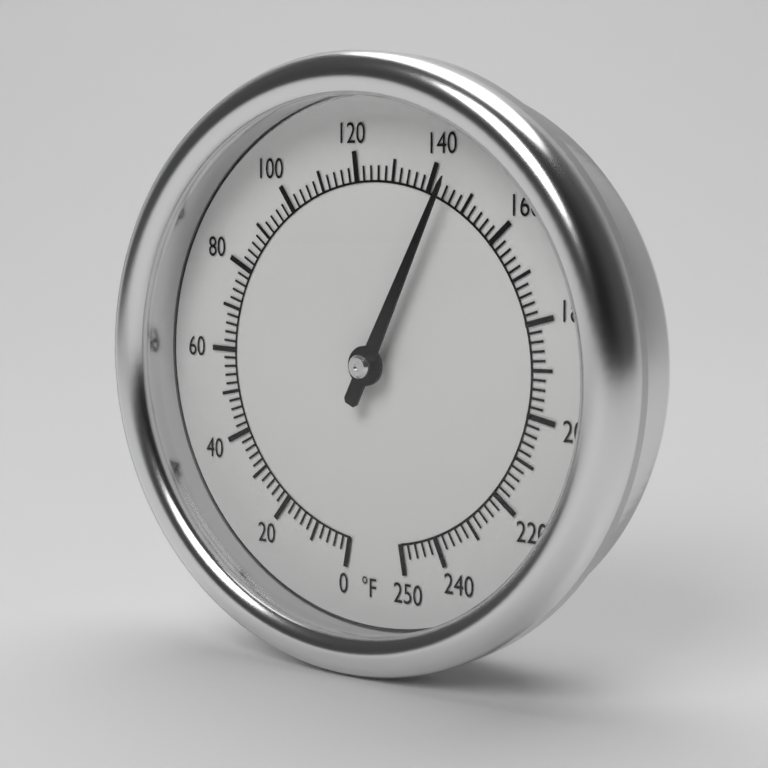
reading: 144 °F
